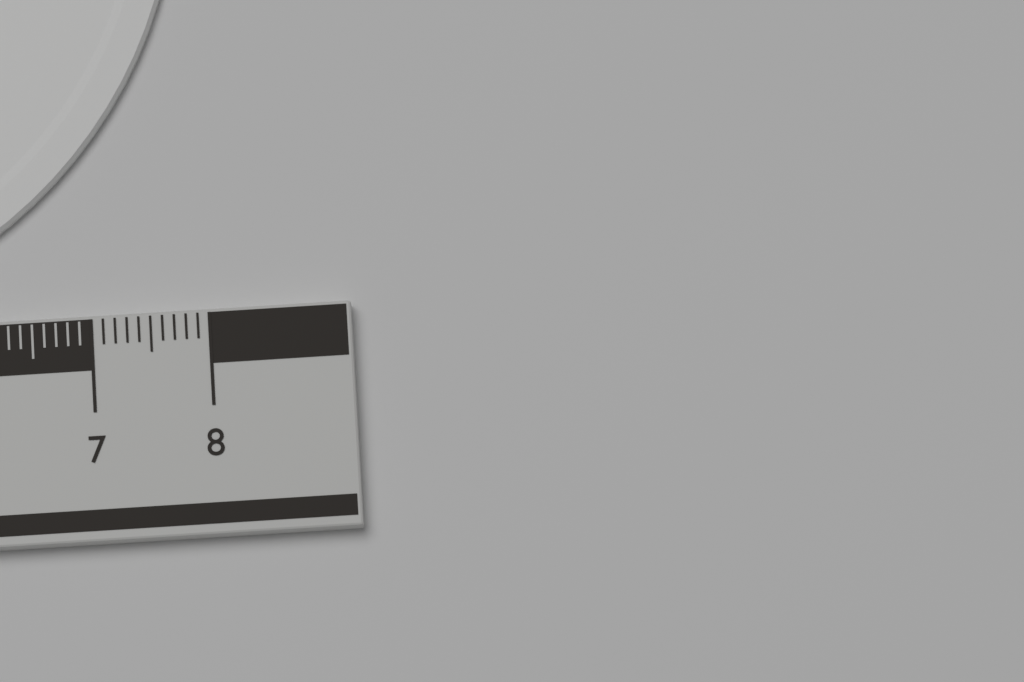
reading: 7.9 cm
